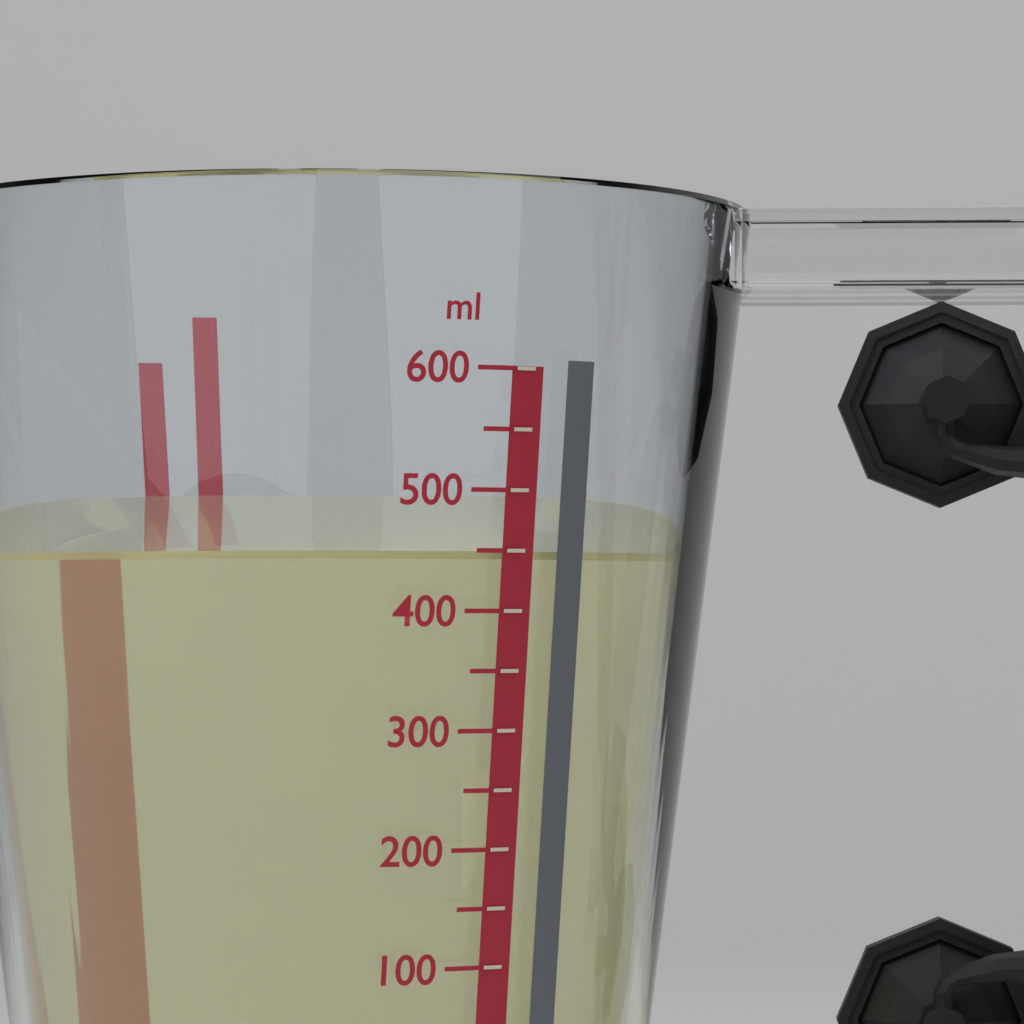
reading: 450 ml
